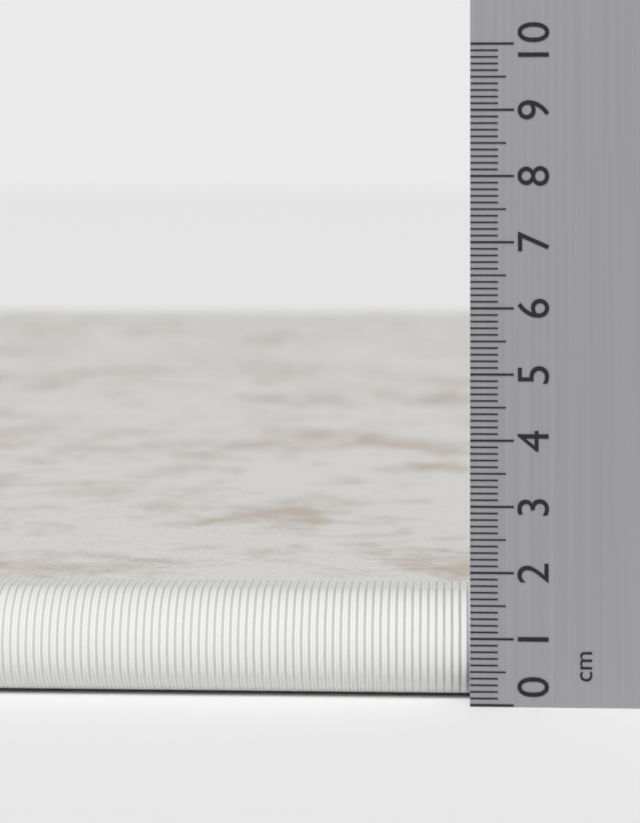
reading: 1.6 cm
